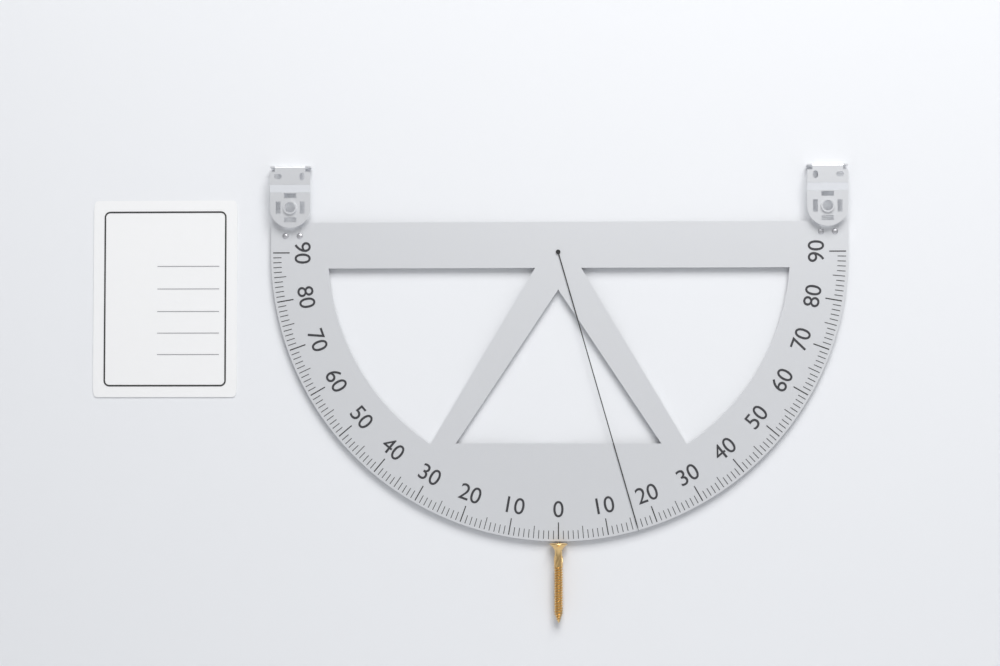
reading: 16 (no unit)
